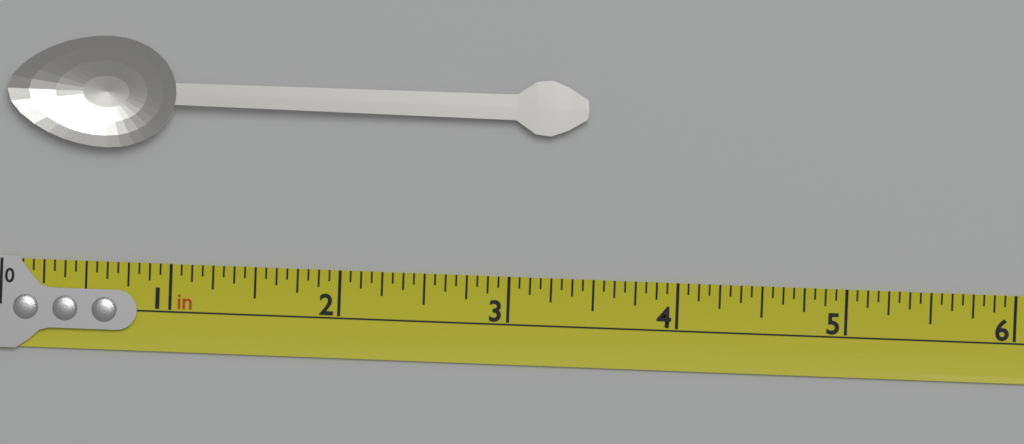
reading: 3.4375 in
